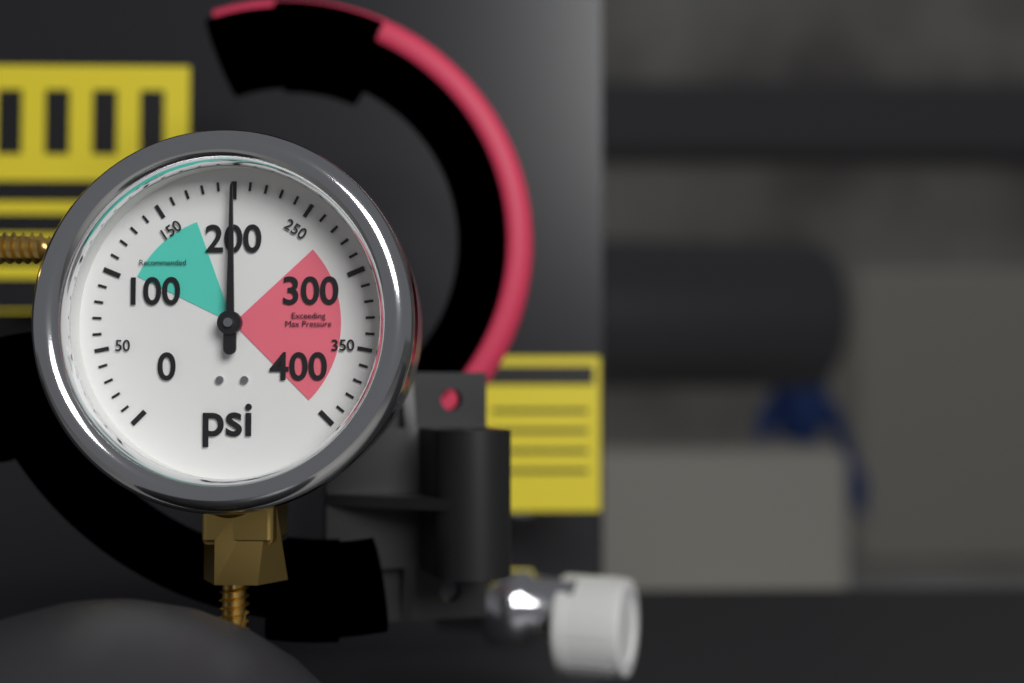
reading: 200 psi
